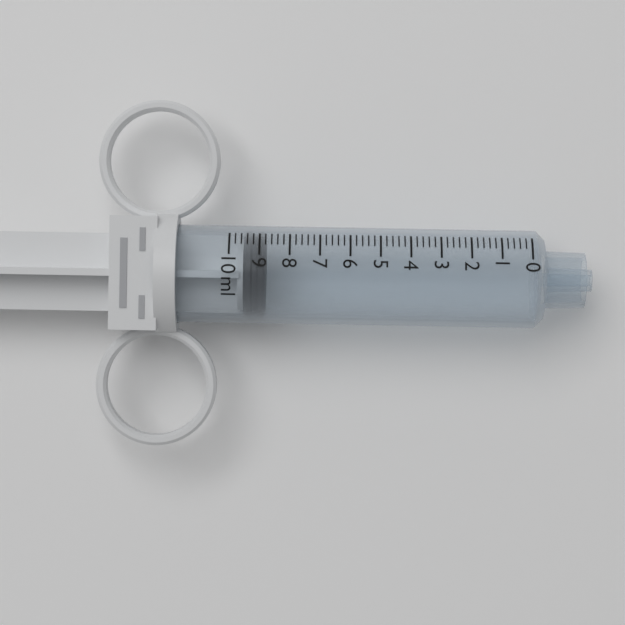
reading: 8.8 ml
